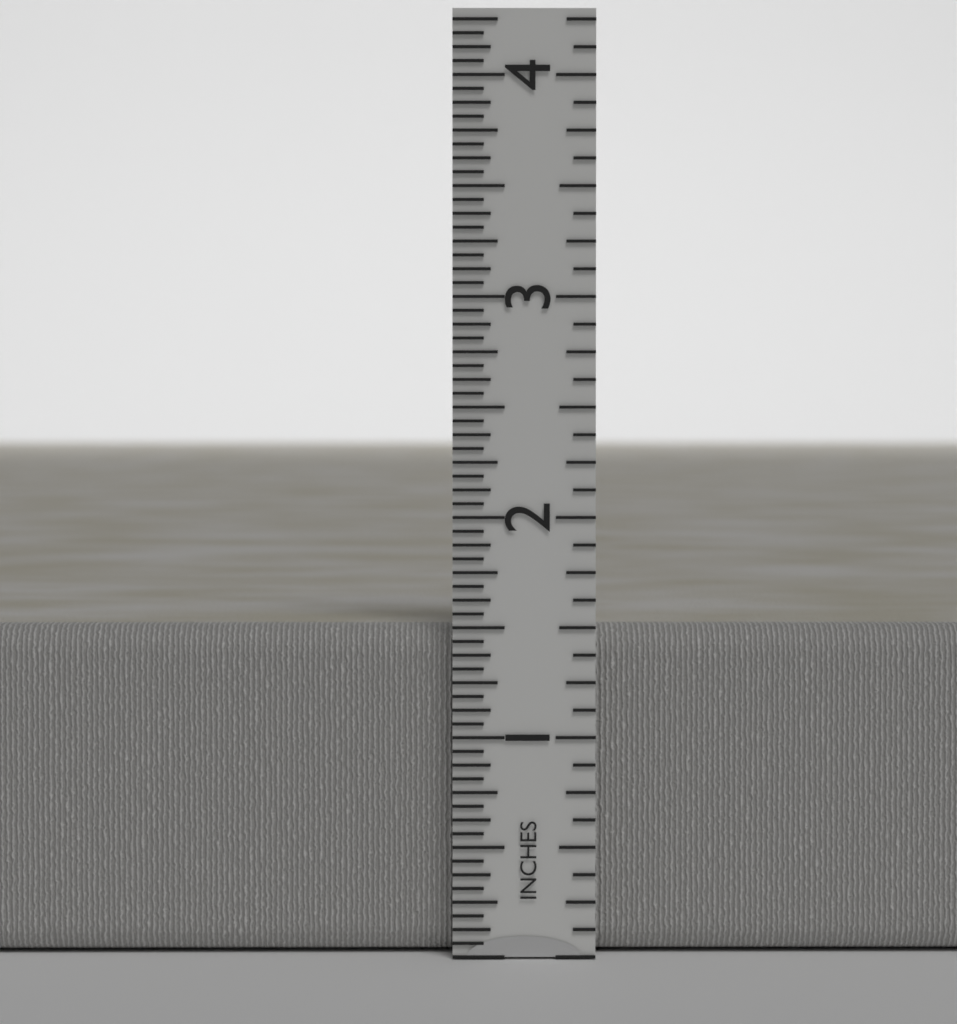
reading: 1.5000 in
